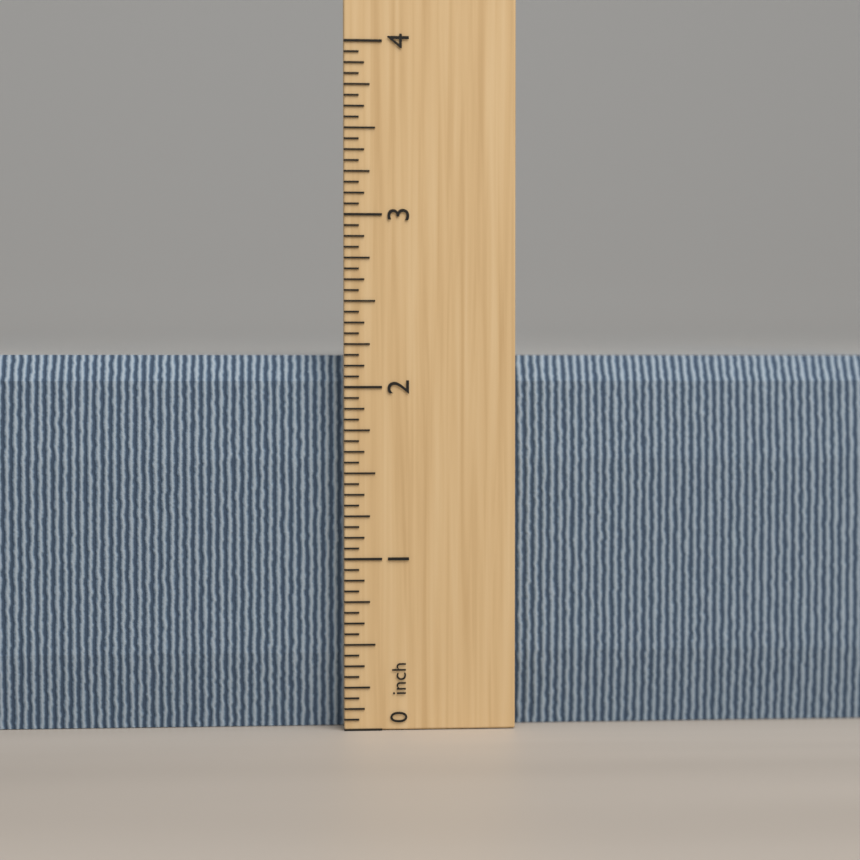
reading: 2.1875 inch
